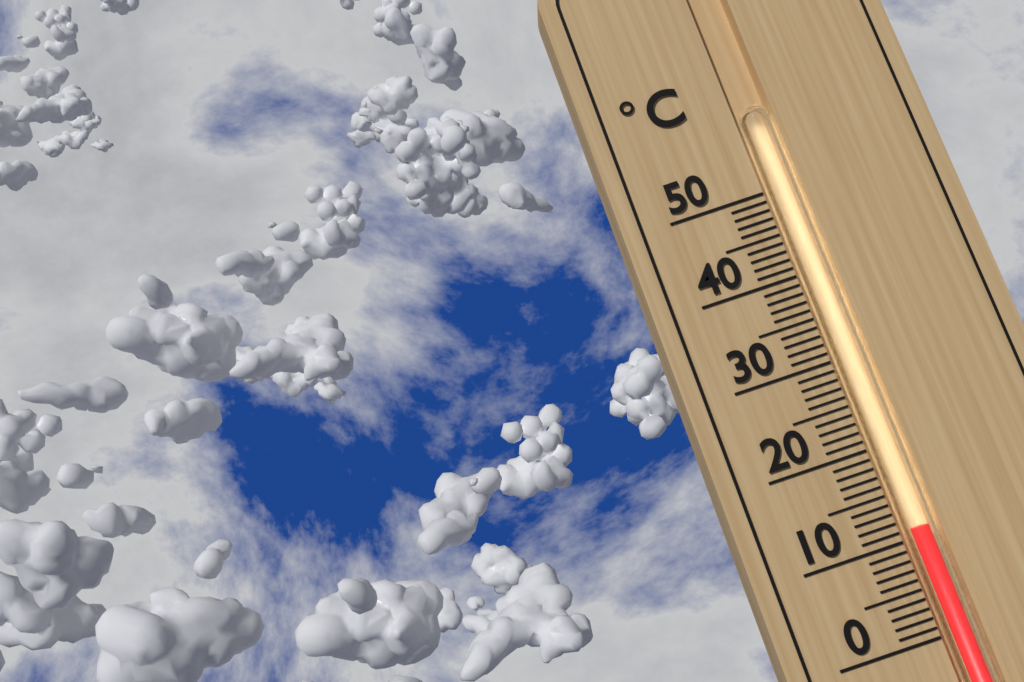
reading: 11 °C
